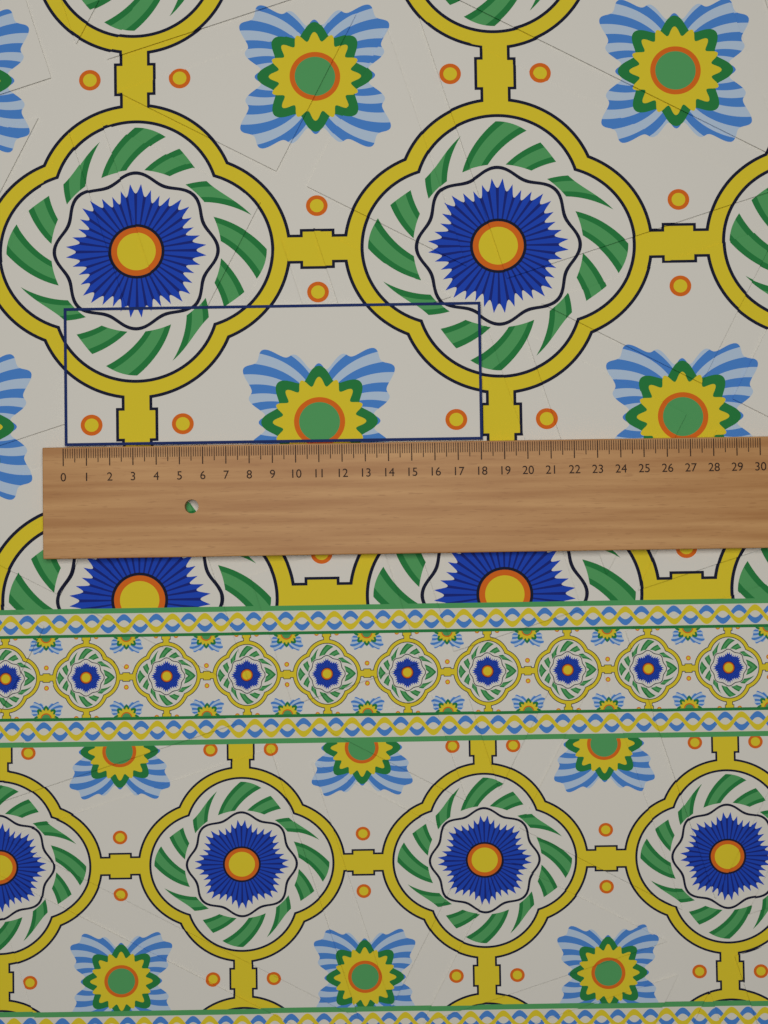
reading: 18.1 (no unit)
